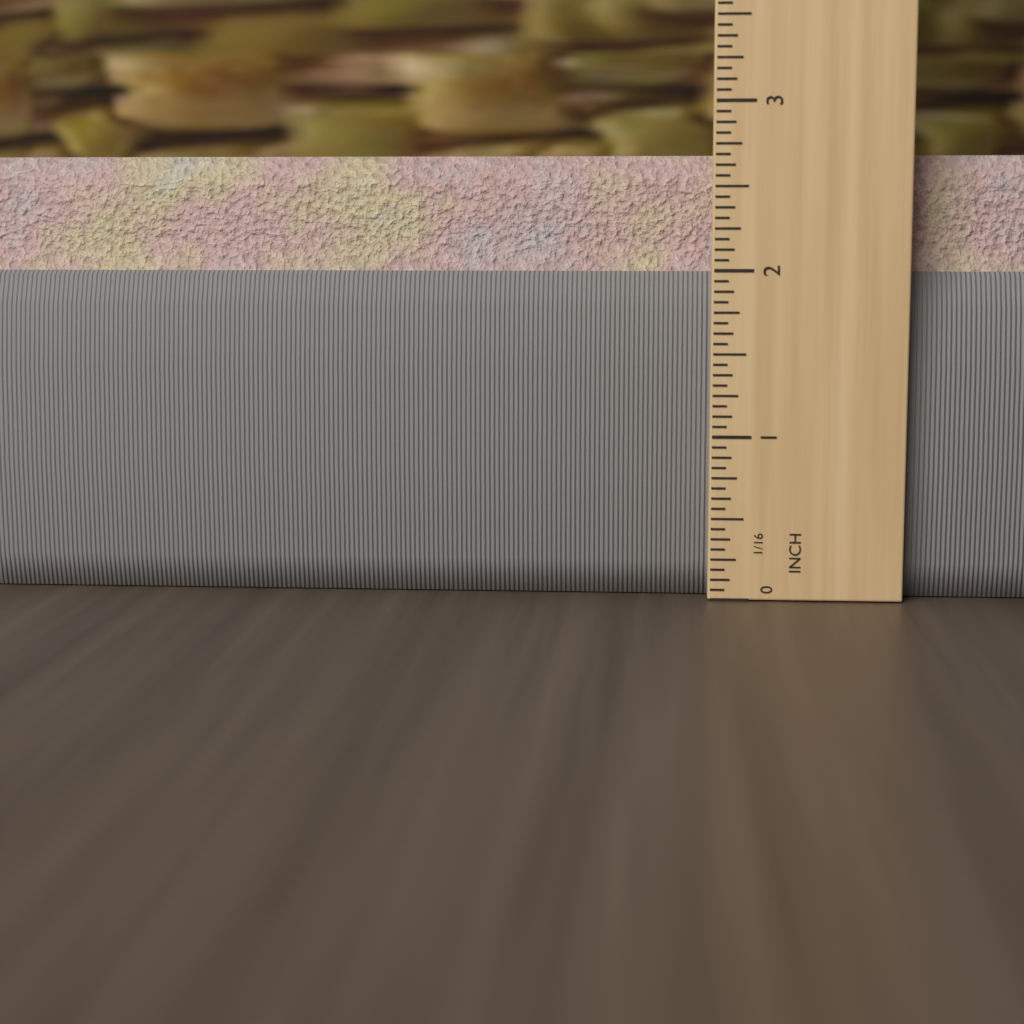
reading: 2.6875 in
